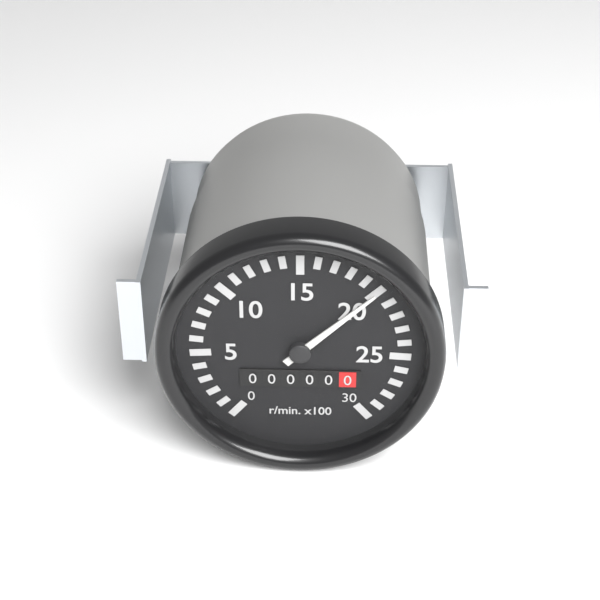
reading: 2000 r/min
